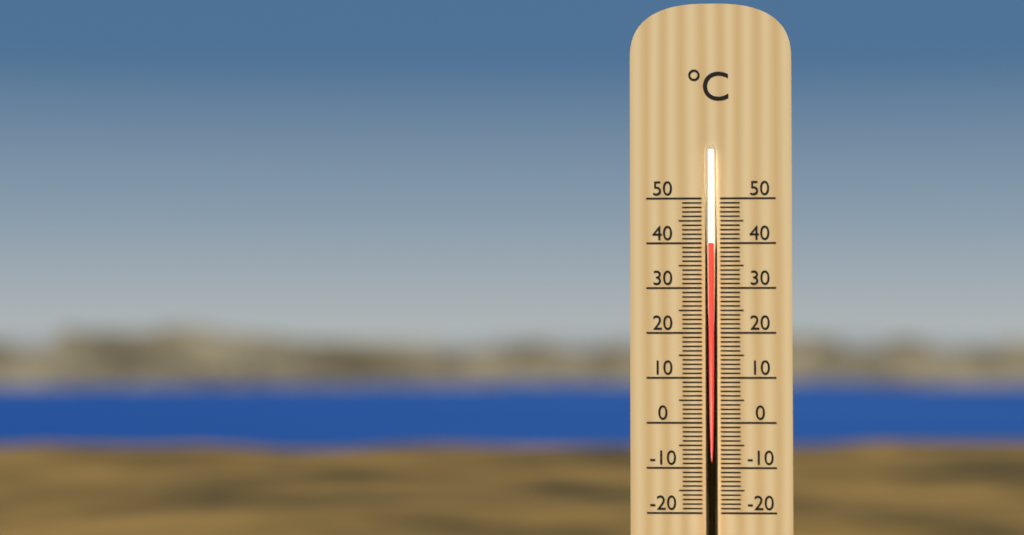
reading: 40 °C
